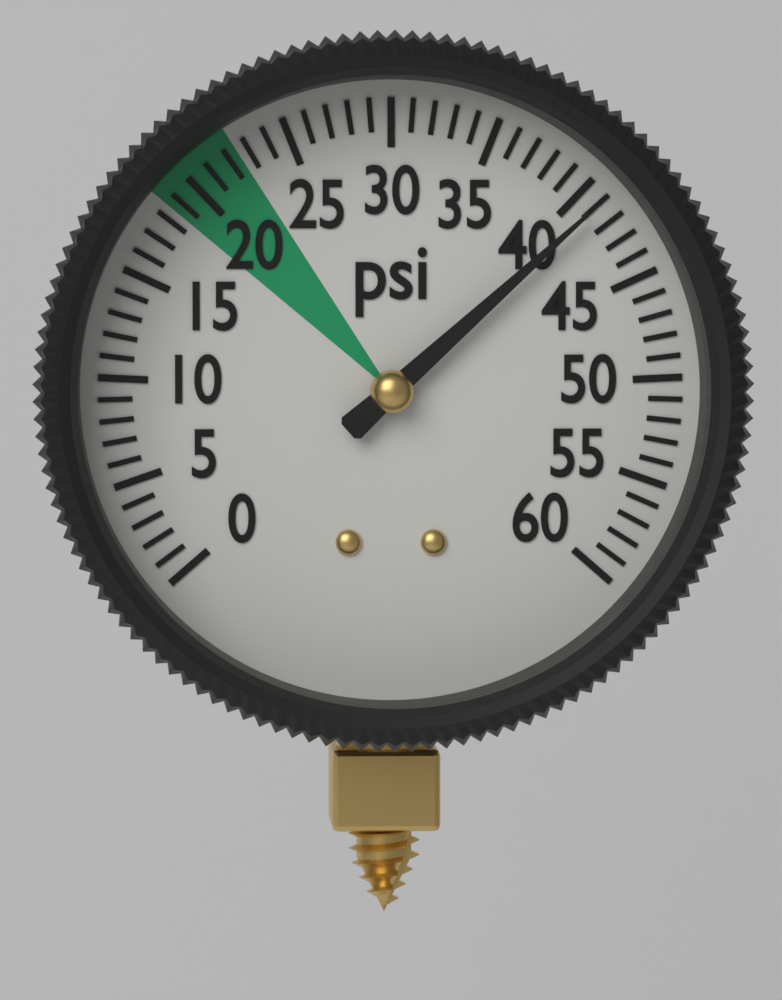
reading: 41 psi
